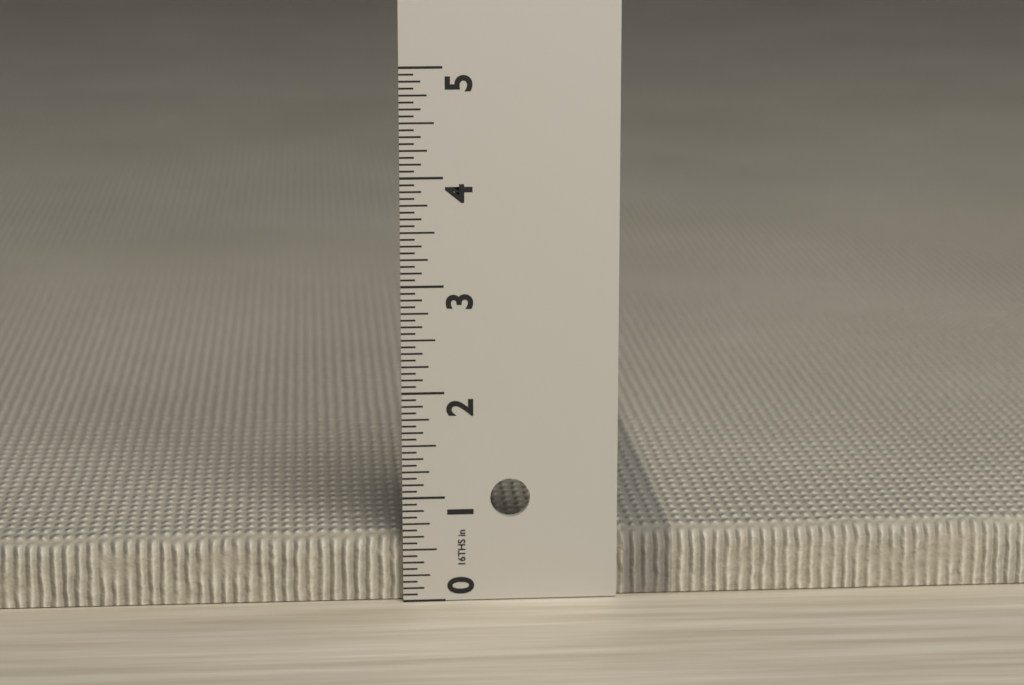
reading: 0.6250 in
